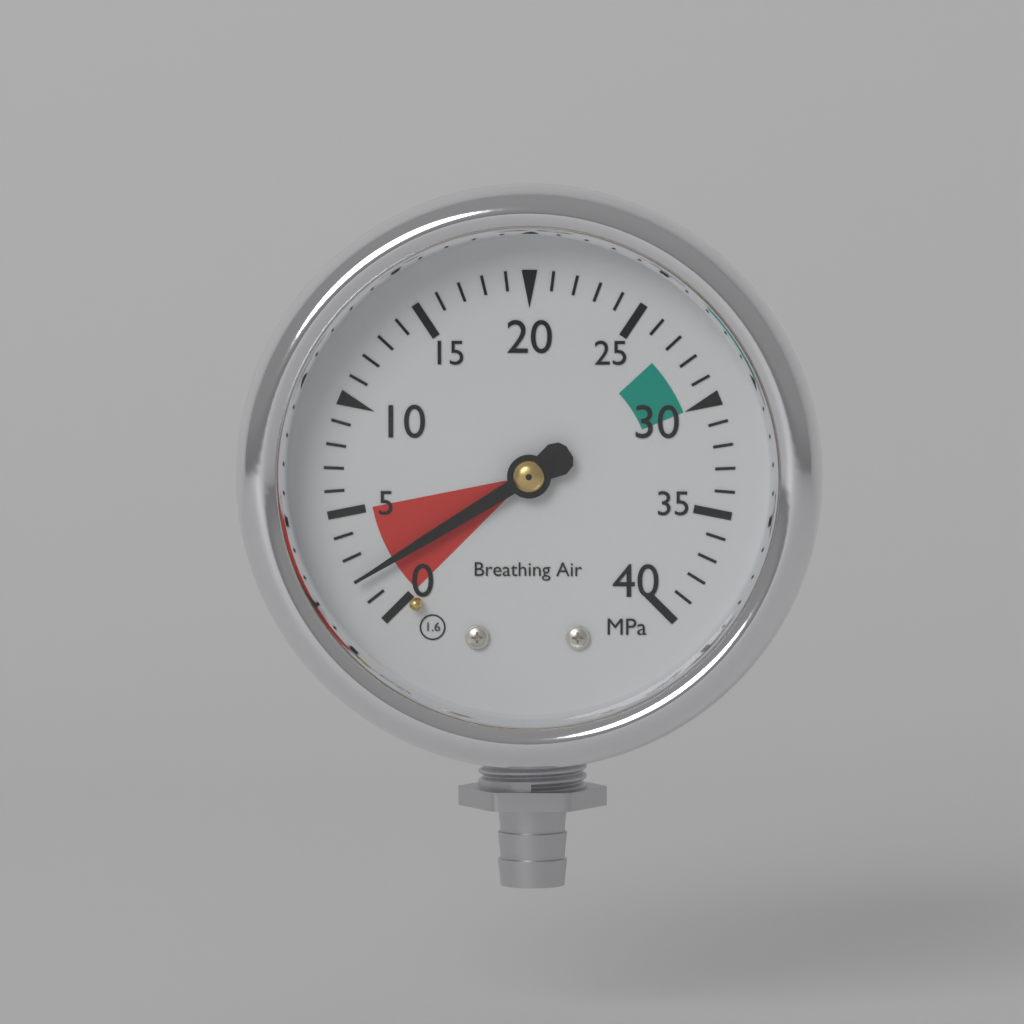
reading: 2 MPa
